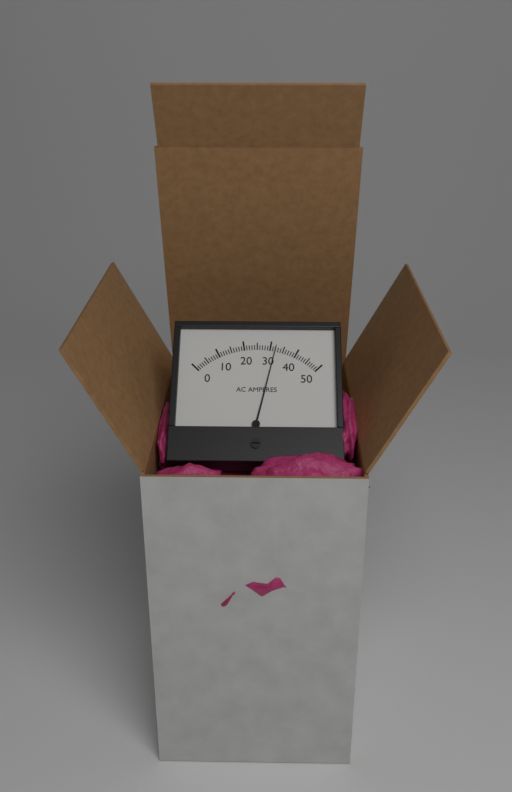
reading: 32 A
